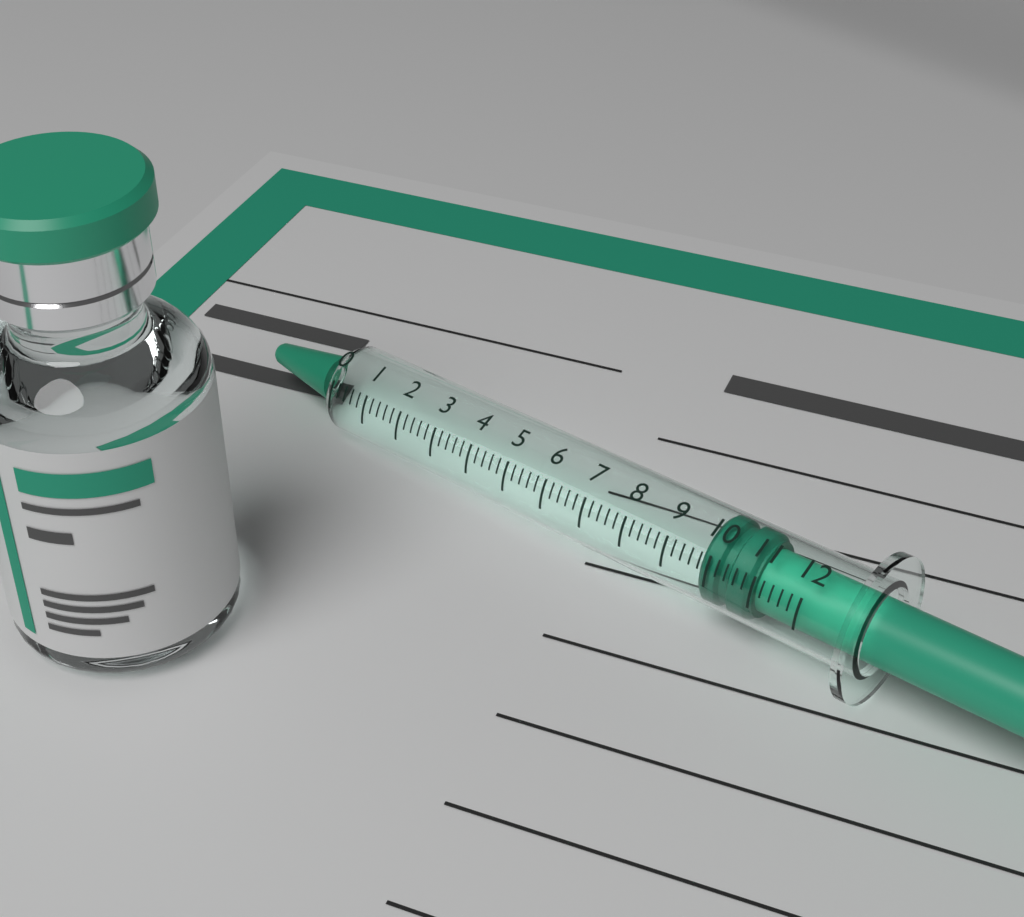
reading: 9.8 (no unit)
